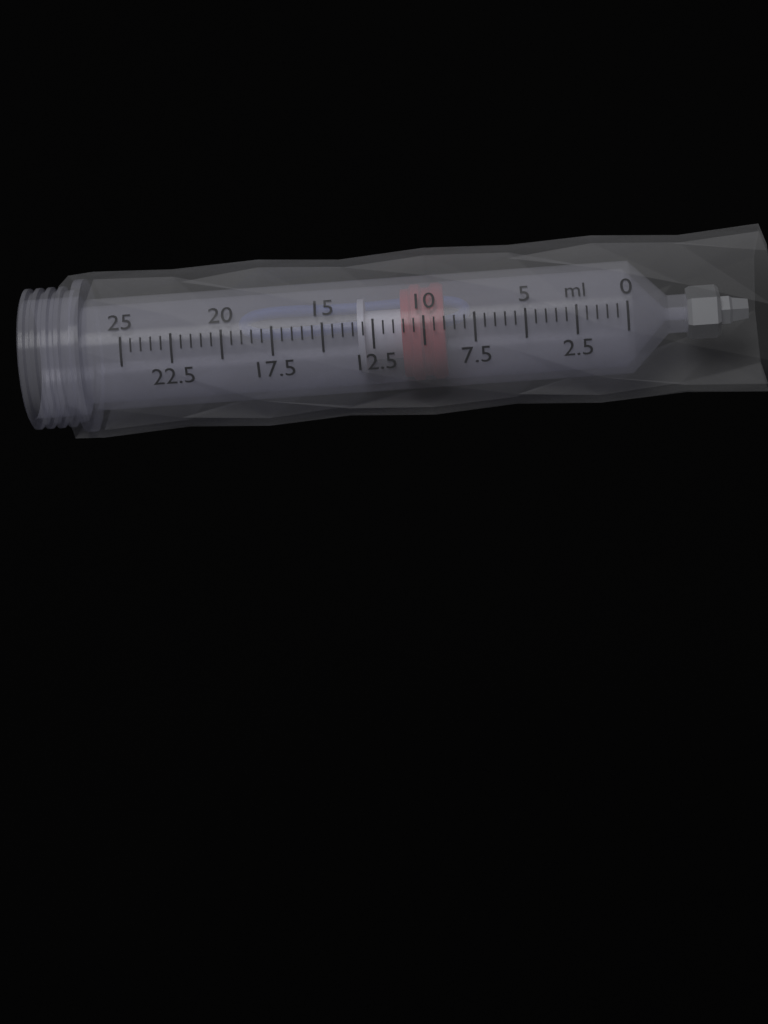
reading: 9.0 ml
